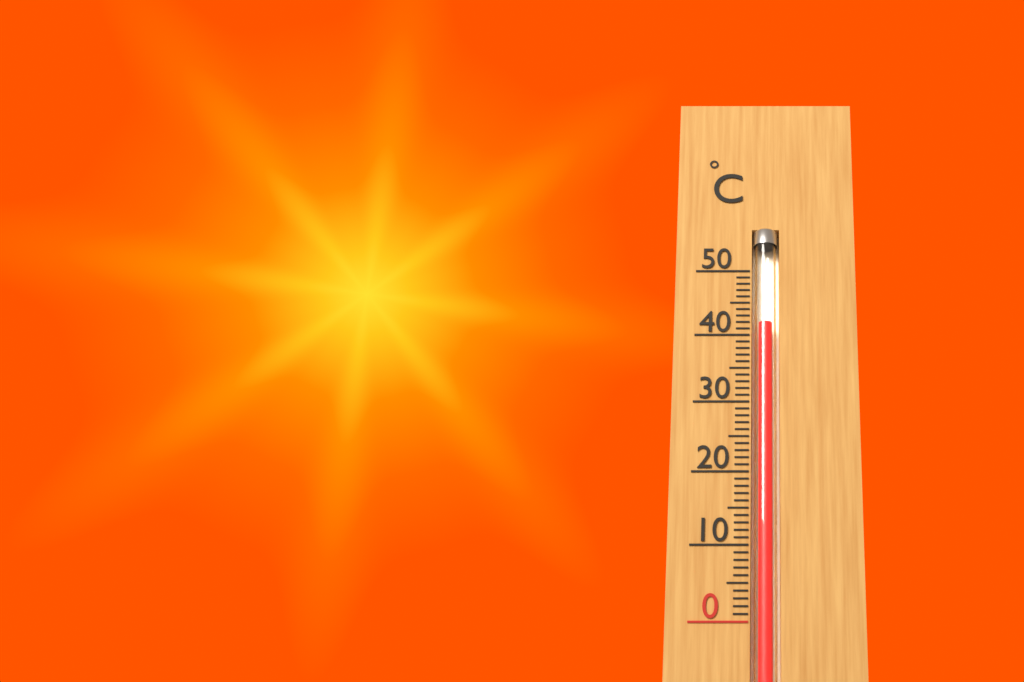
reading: 42 °C
